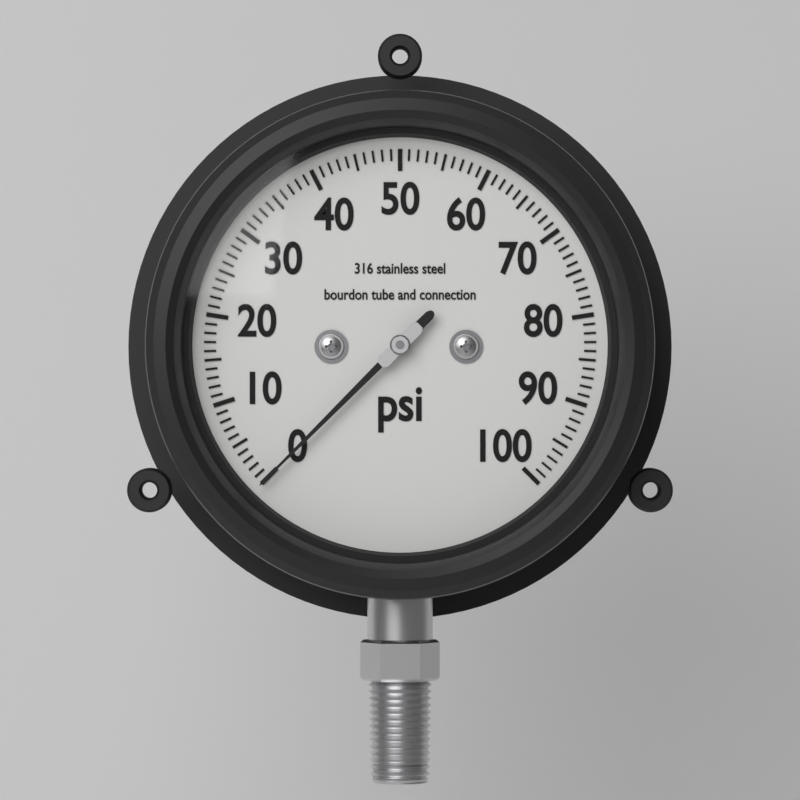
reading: 0 psi
